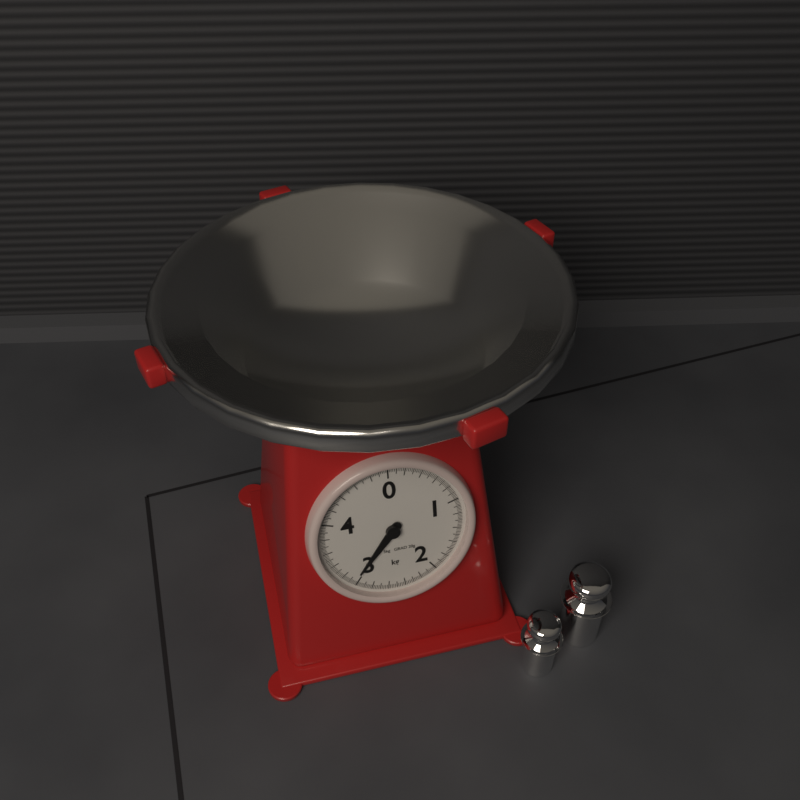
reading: 3.04 kg
